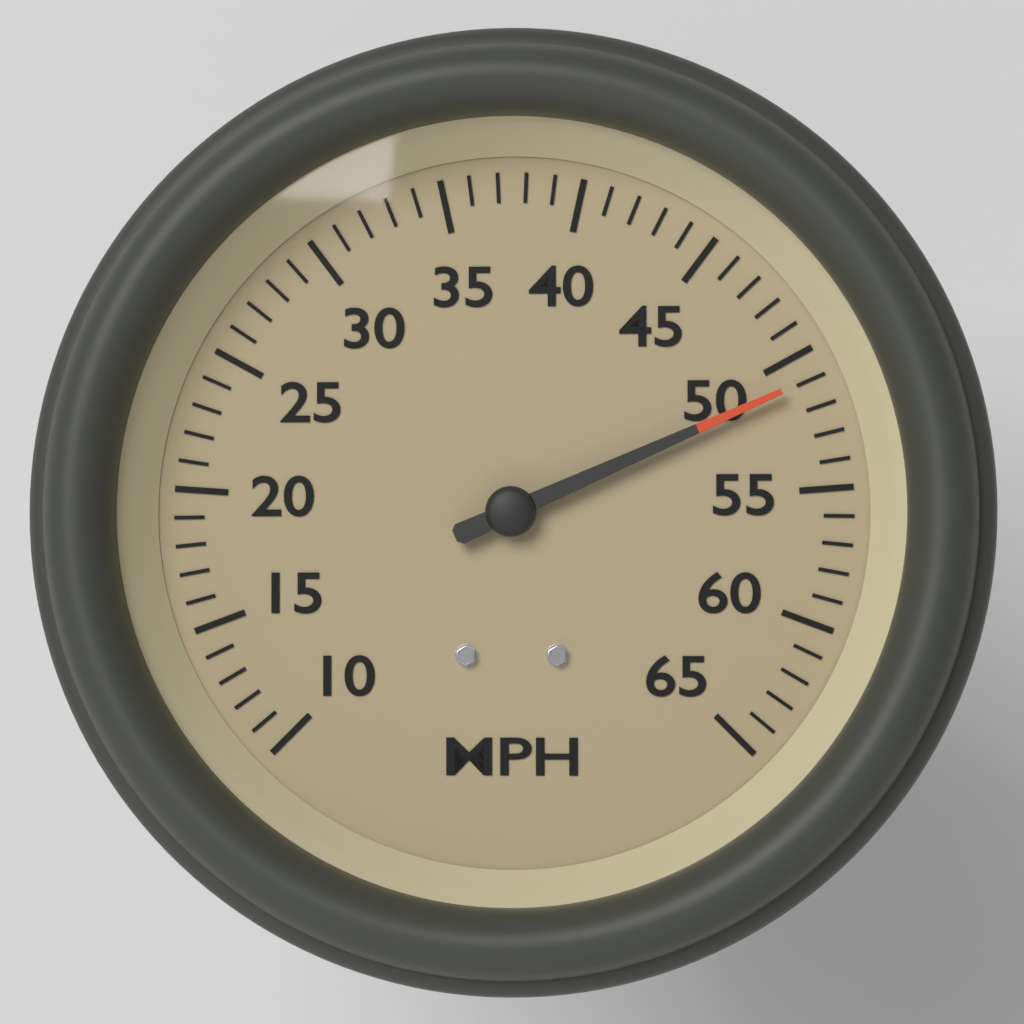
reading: 51 MPH
